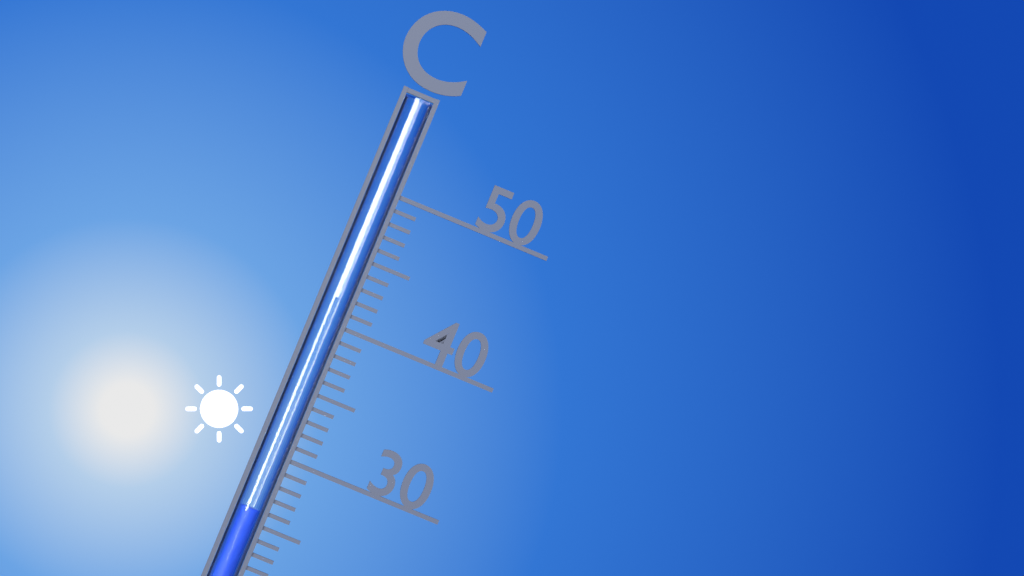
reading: 26 °C
